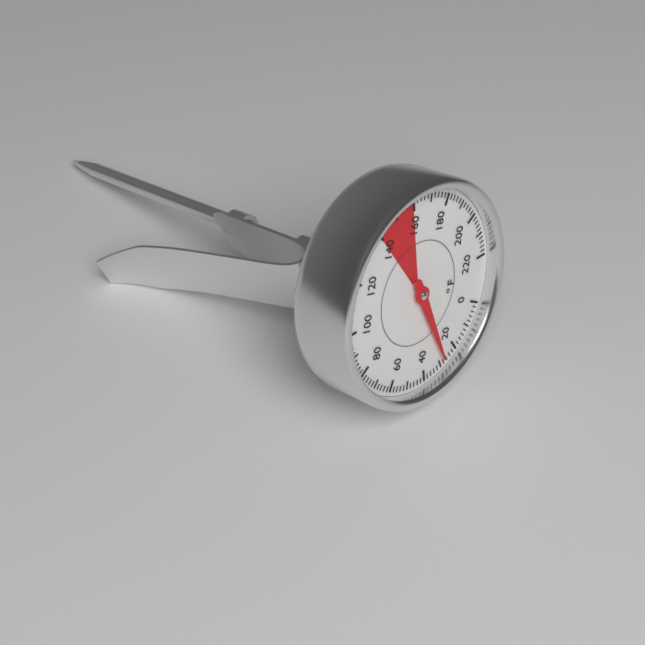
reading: 28 °F
